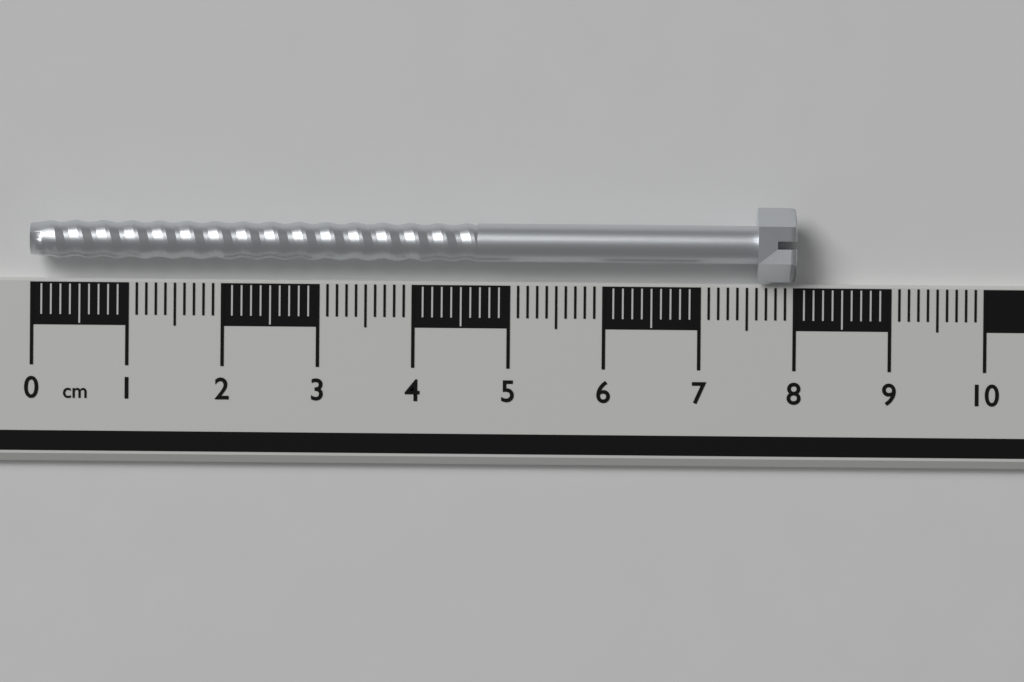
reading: 8.0 cm
